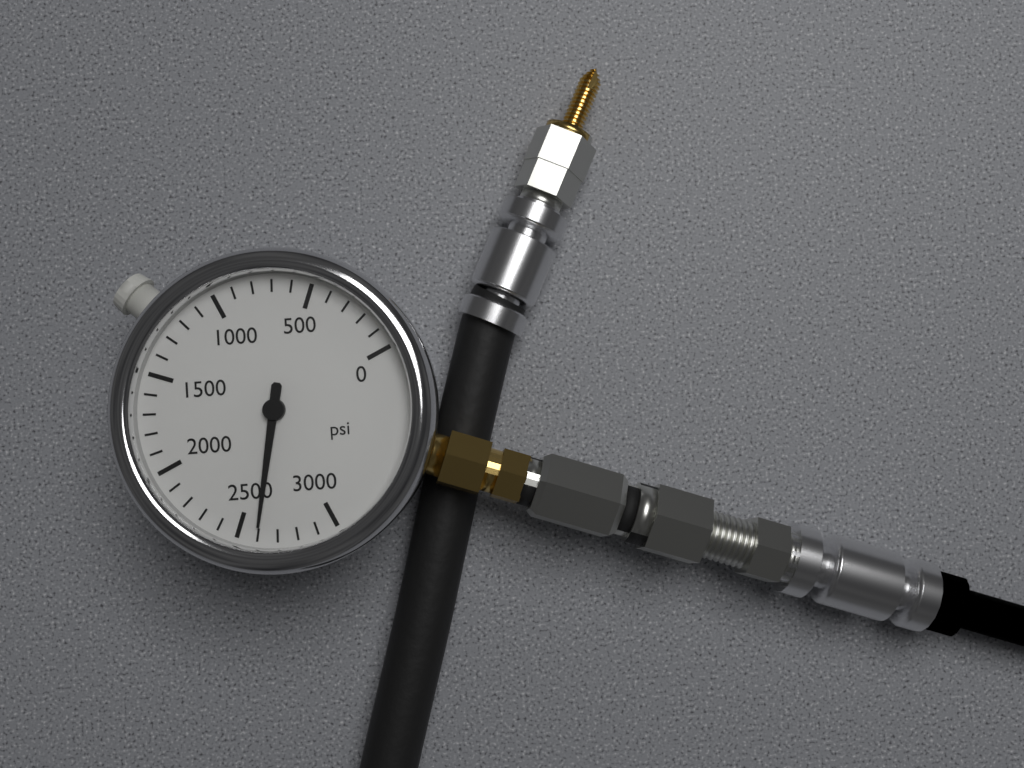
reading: 2600 psi
